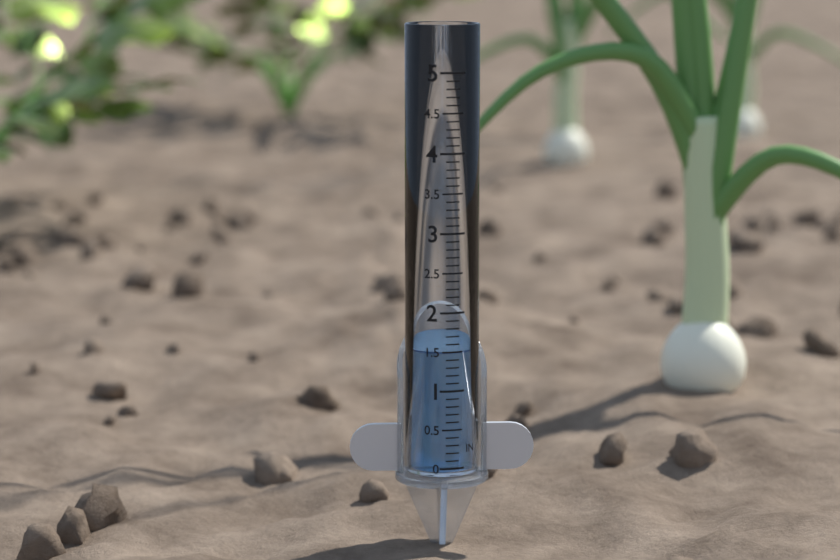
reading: 1.5 in
